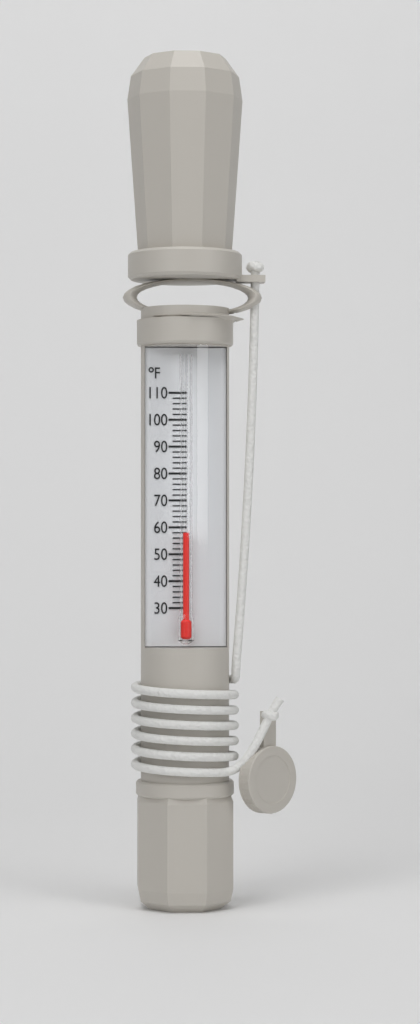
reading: 58 °F
